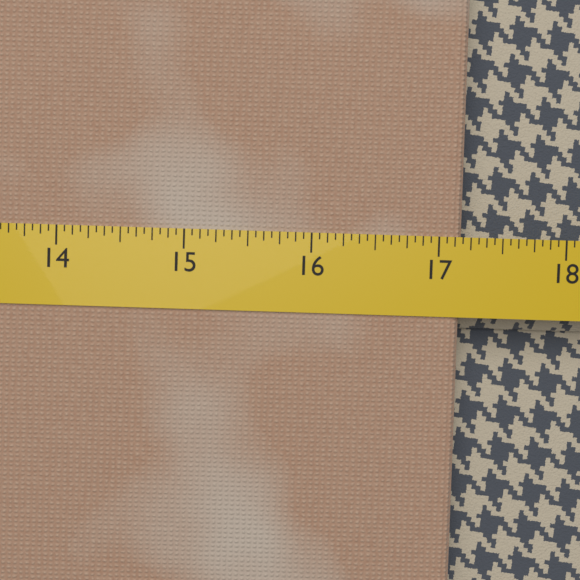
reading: 17.1875 (no unit)
